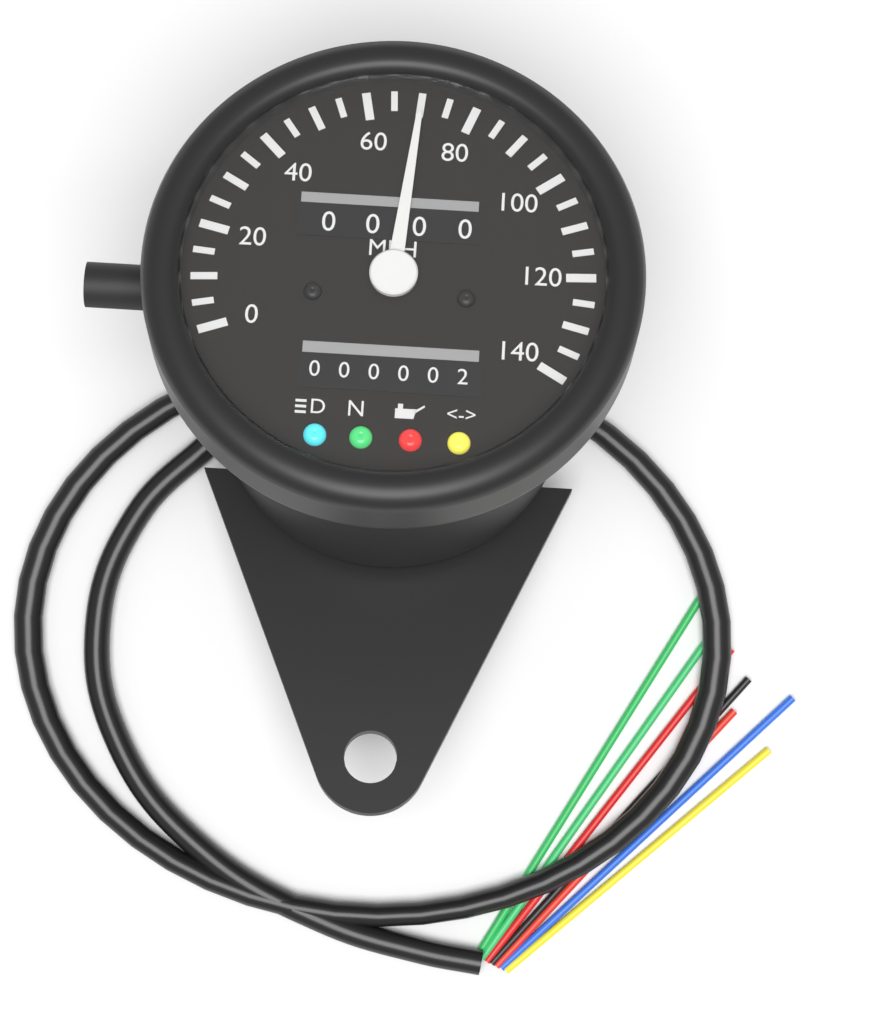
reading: 70 MPH
